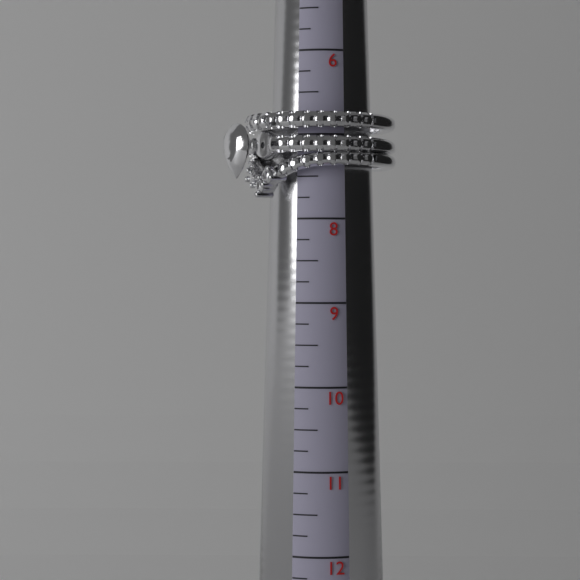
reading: 7.75 (no unit)
